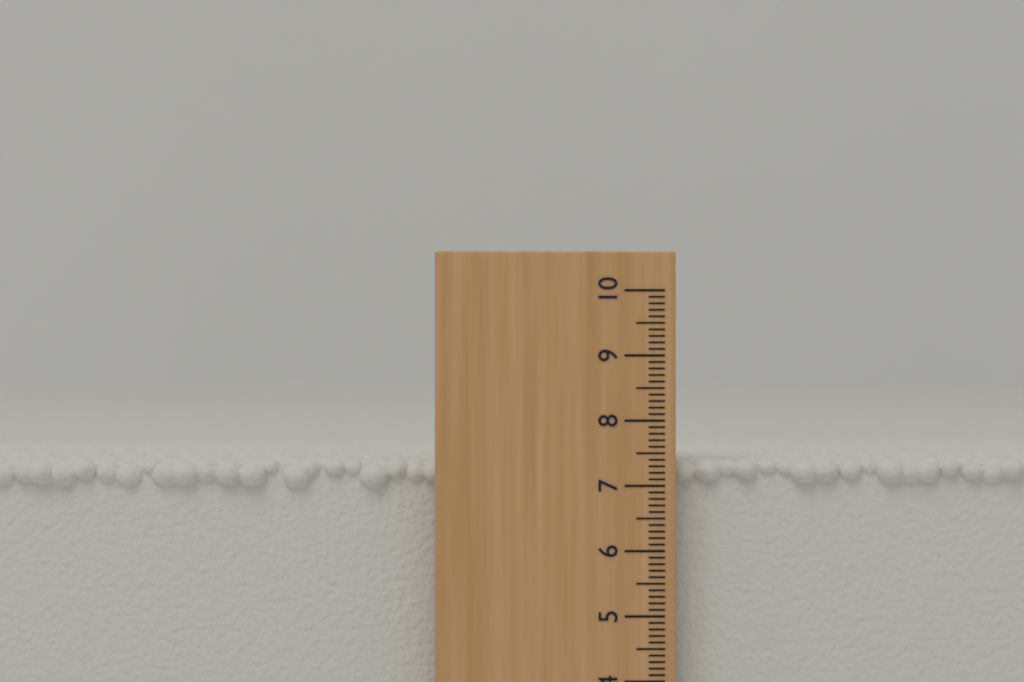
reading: 7.4 (no unit)
